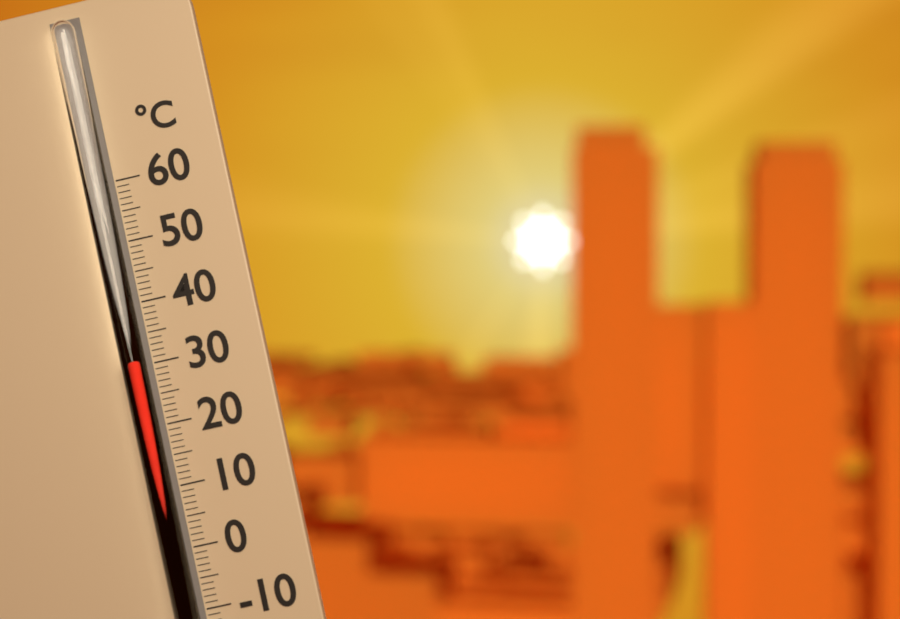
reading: 31 °C
